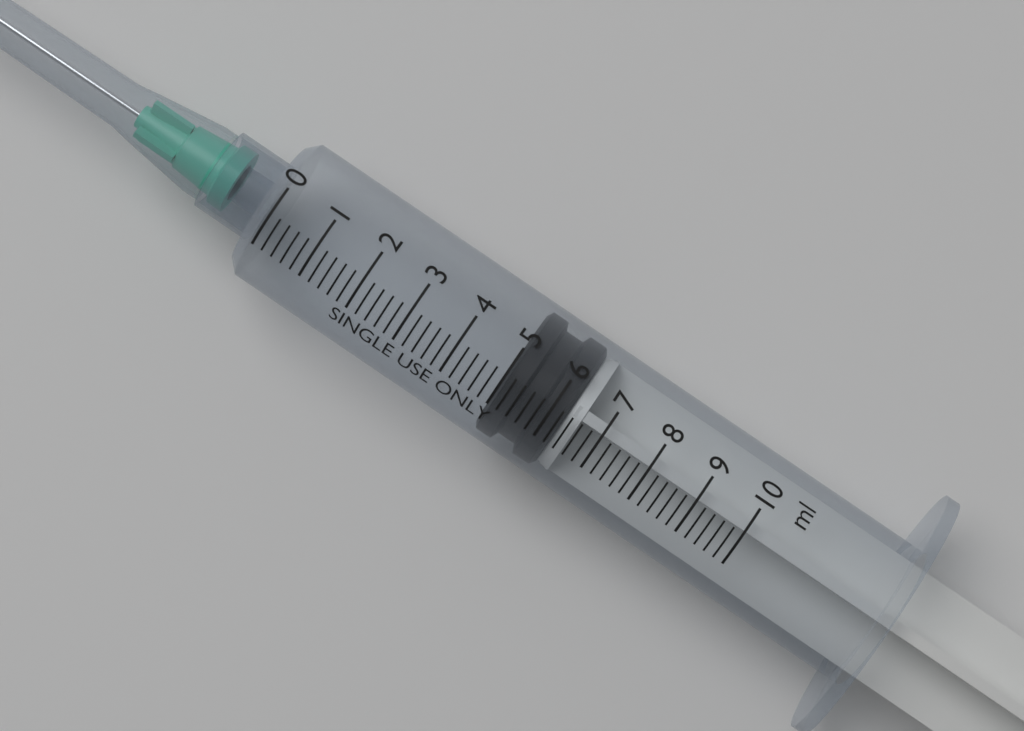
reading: 5.0 ml
